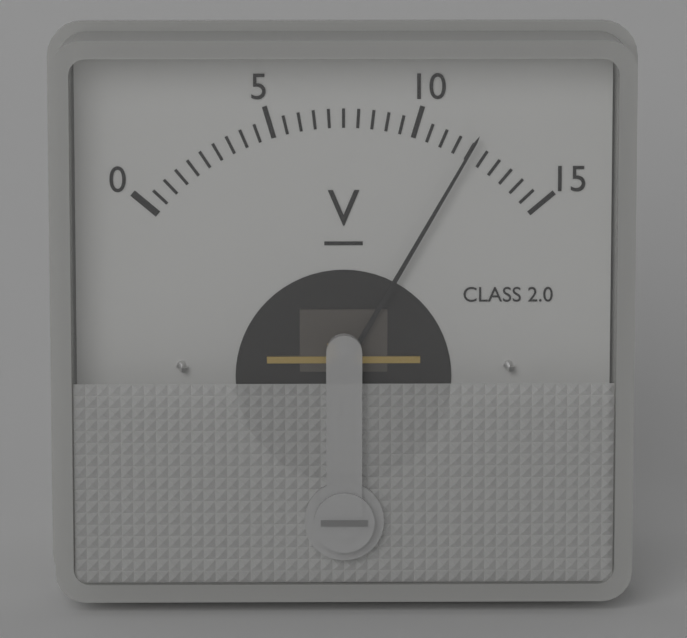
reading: 12.0 V
